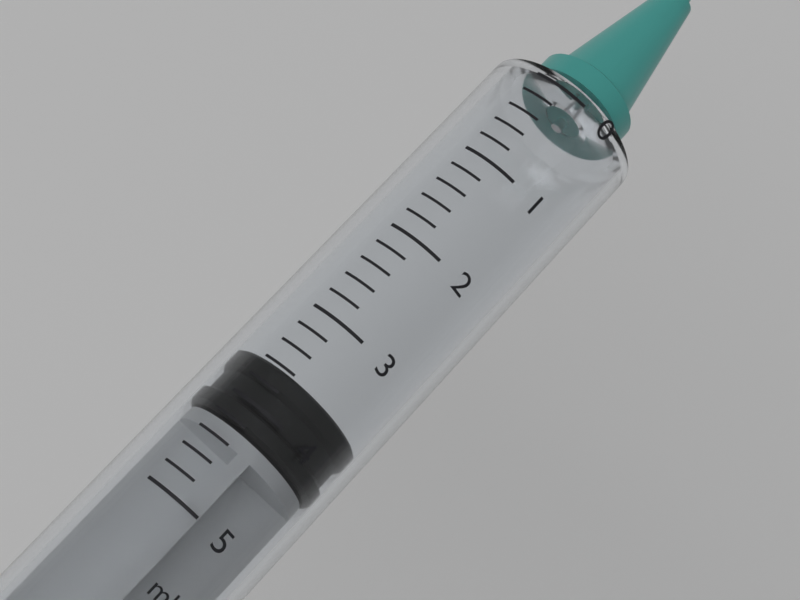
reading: 3.6 ml
